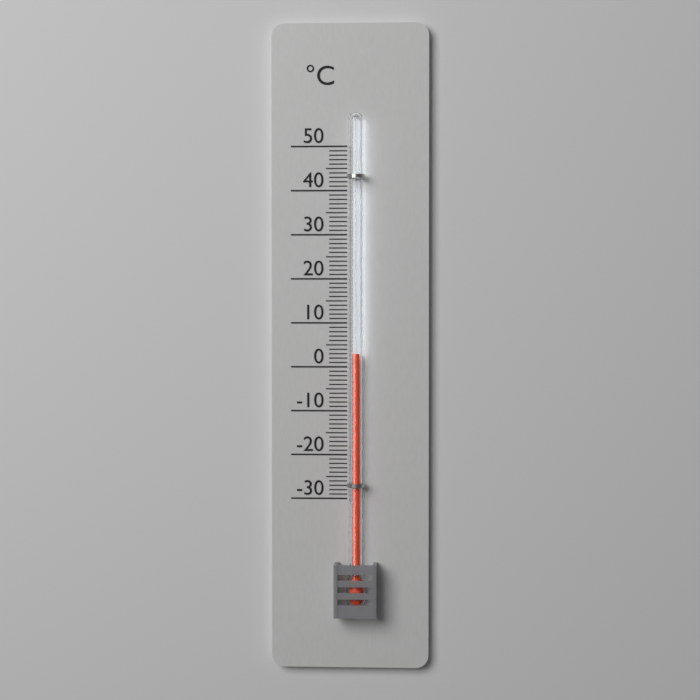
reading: 3 °C
